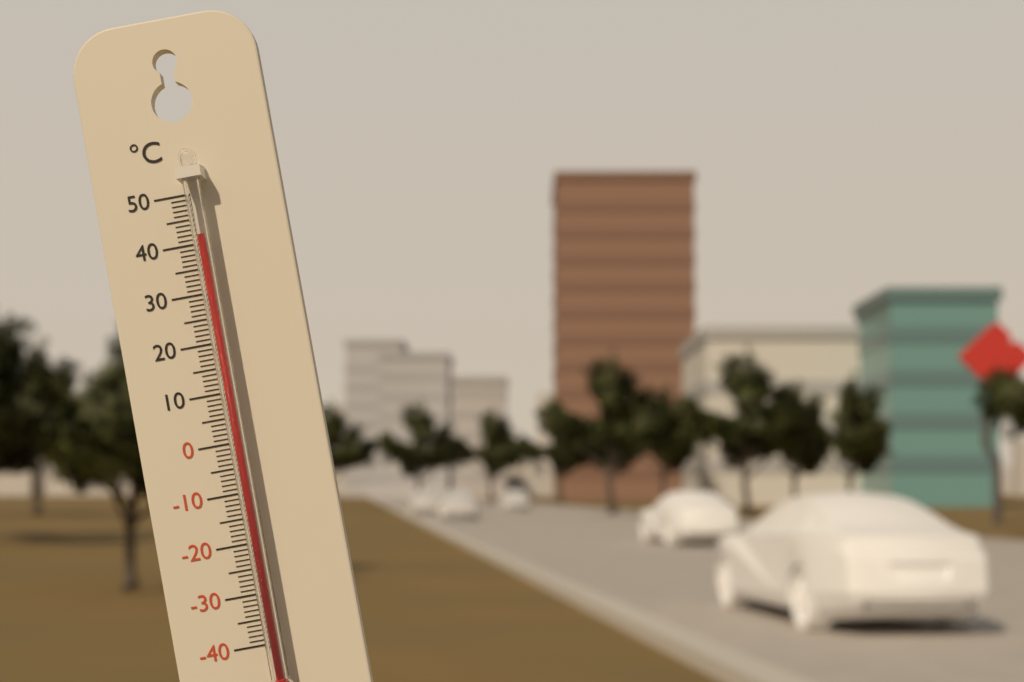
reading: 41 °C
